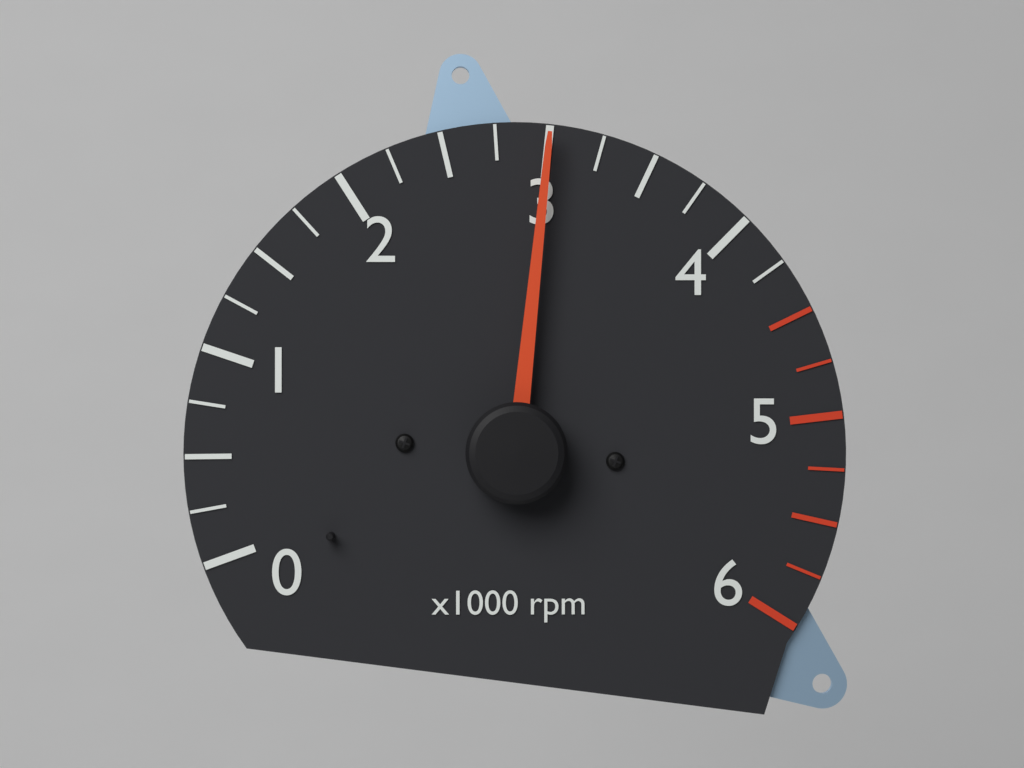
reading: 3000 rpm
